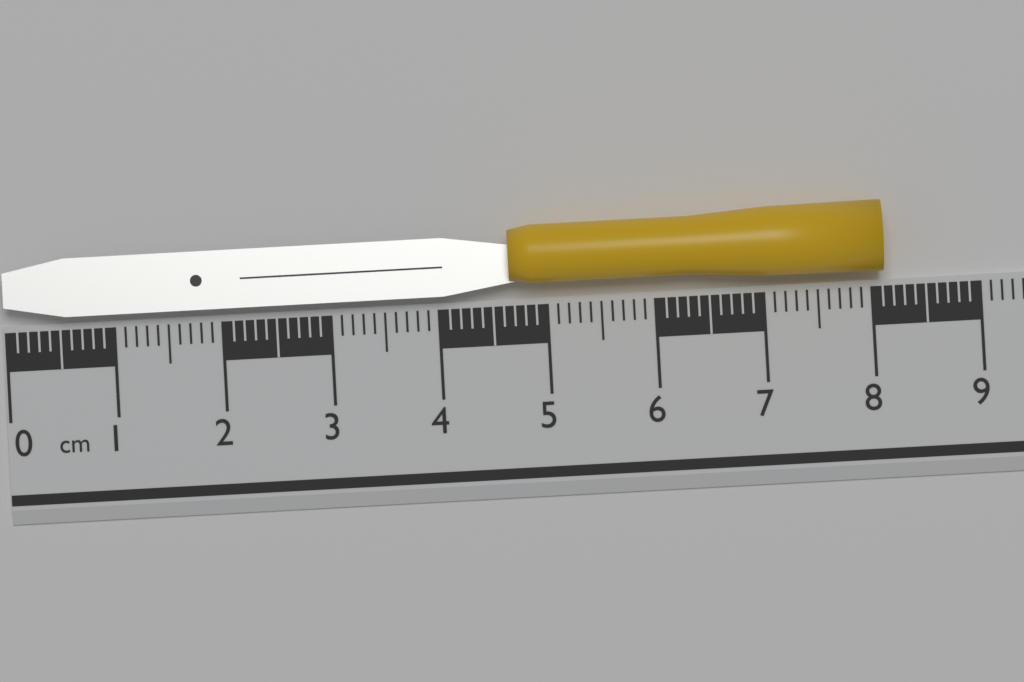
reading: 8.1 cm
